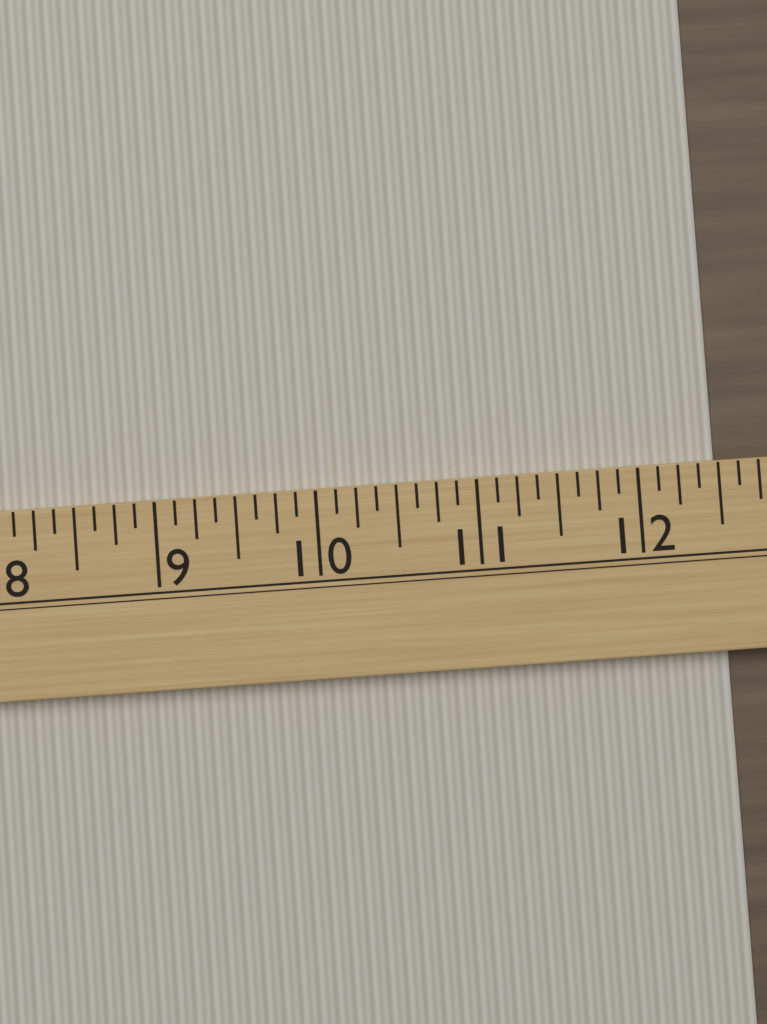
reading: 12.500 (no unit)
